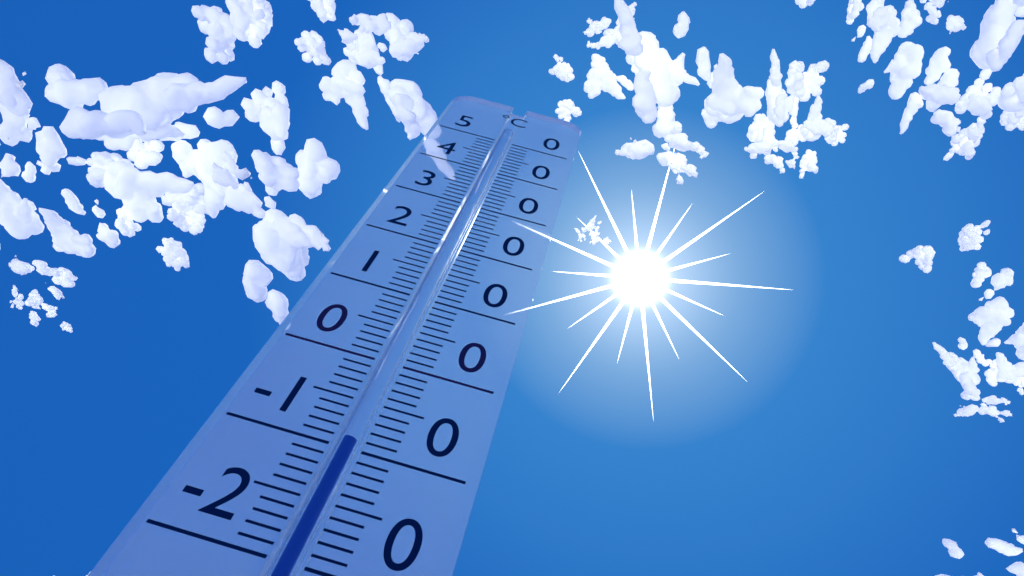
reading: -9 °C
